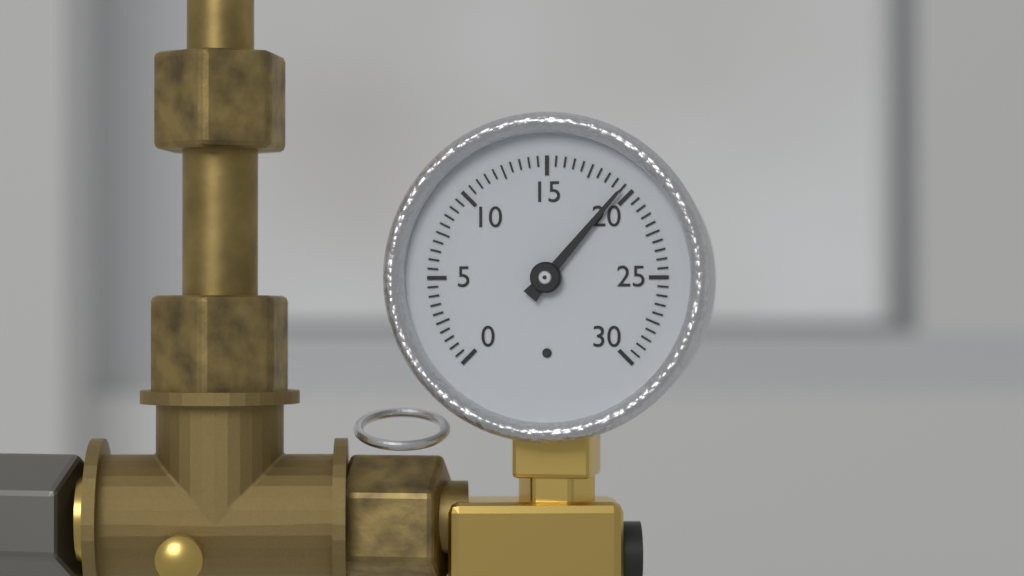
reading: 19.5 (no unit)
